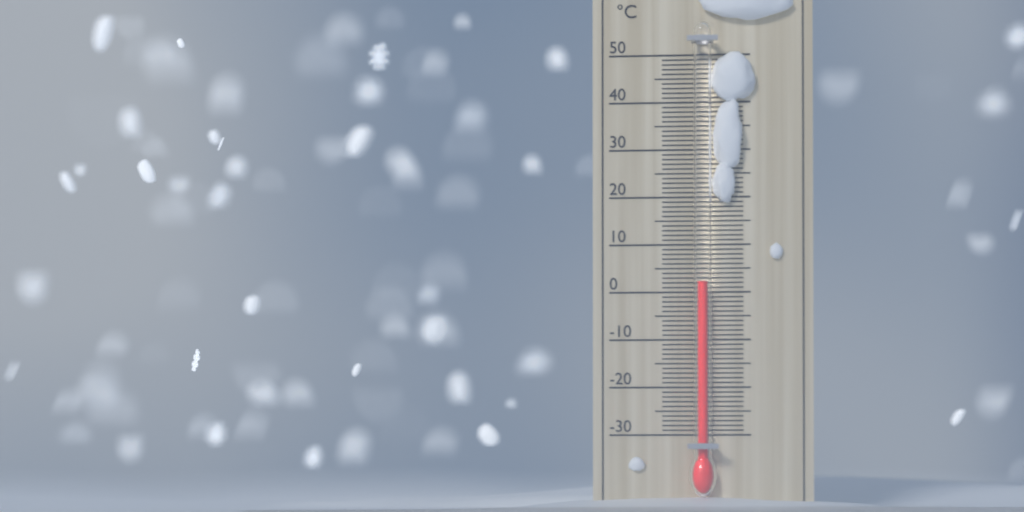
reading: 2 °C
